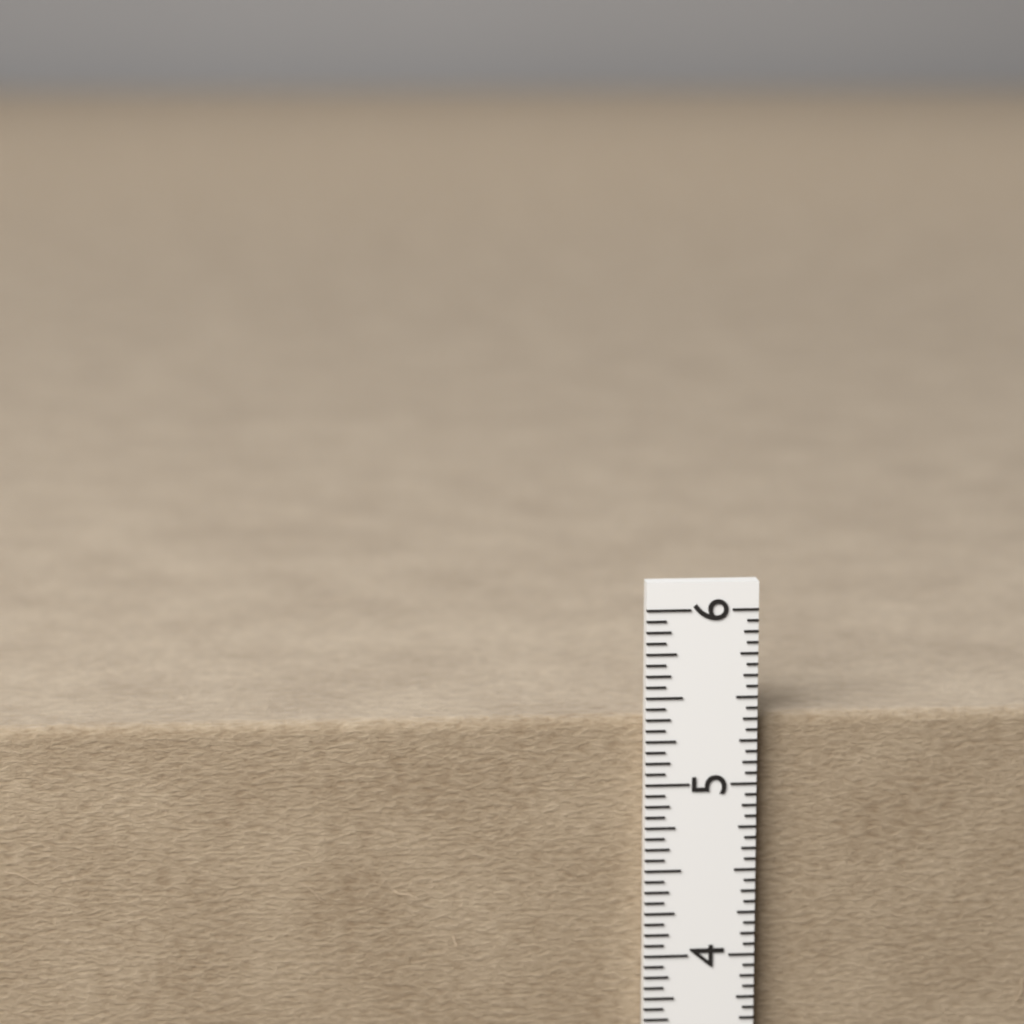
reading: 5.3750 in
